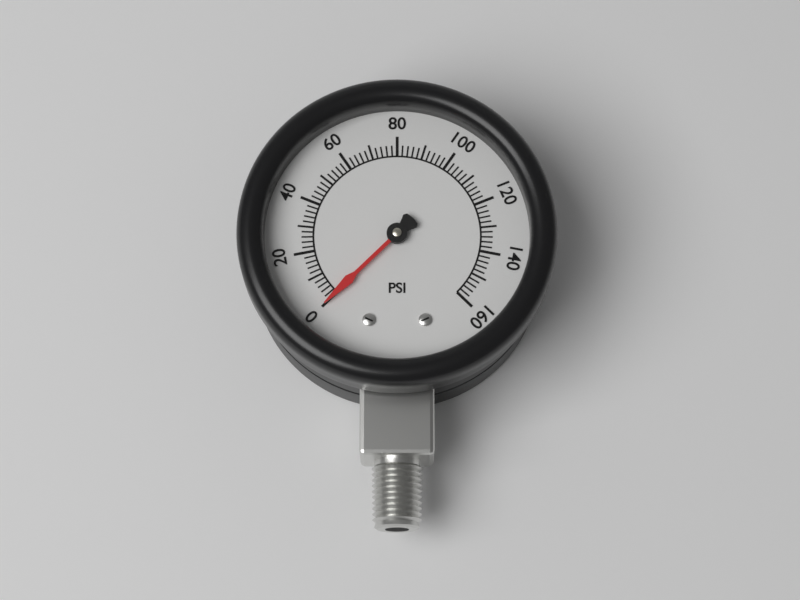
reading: 0 psi
